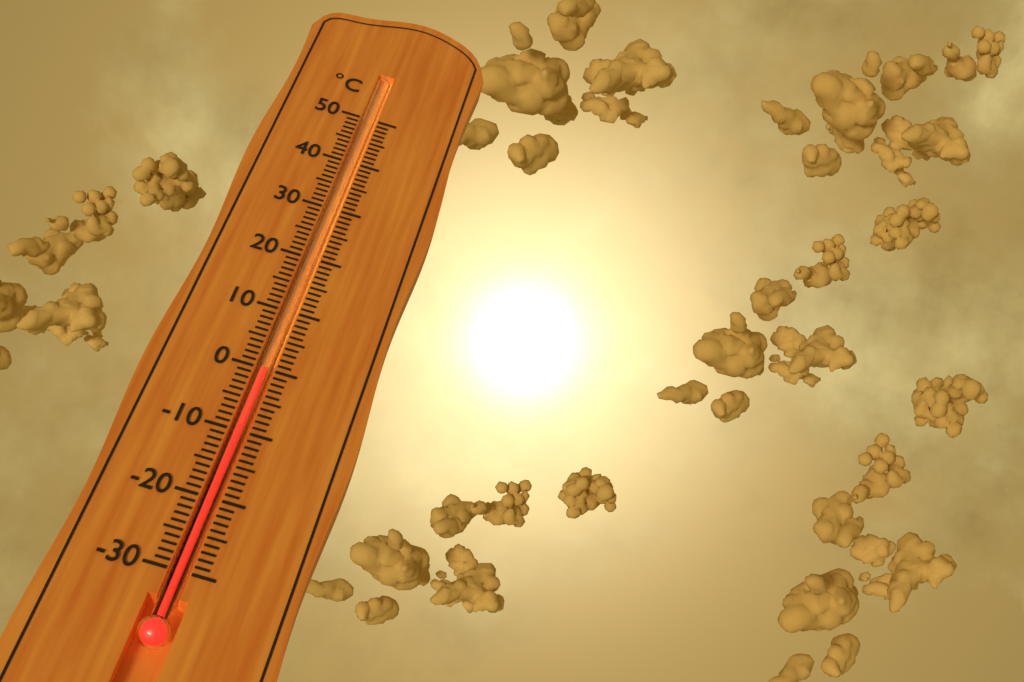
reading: 0 °C
